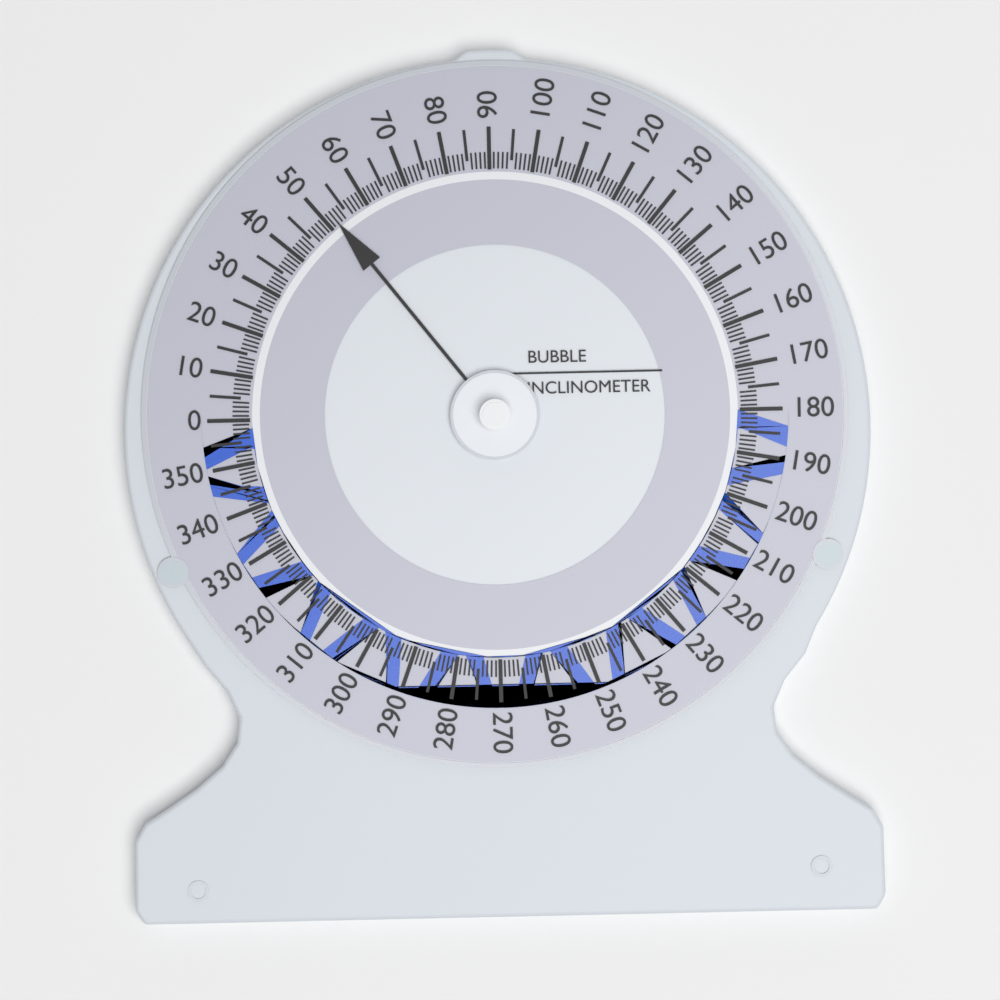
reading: 52 (no unit)
